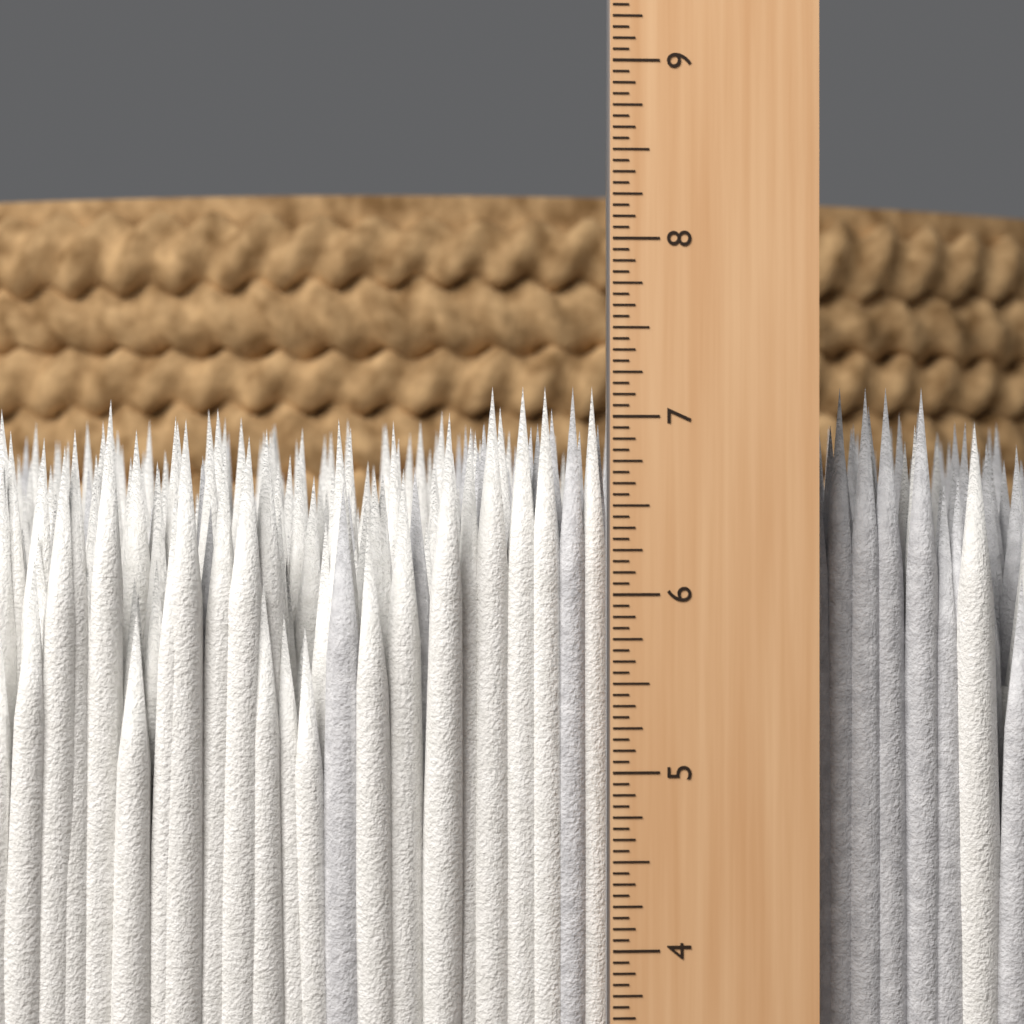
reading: 7.1875 in
